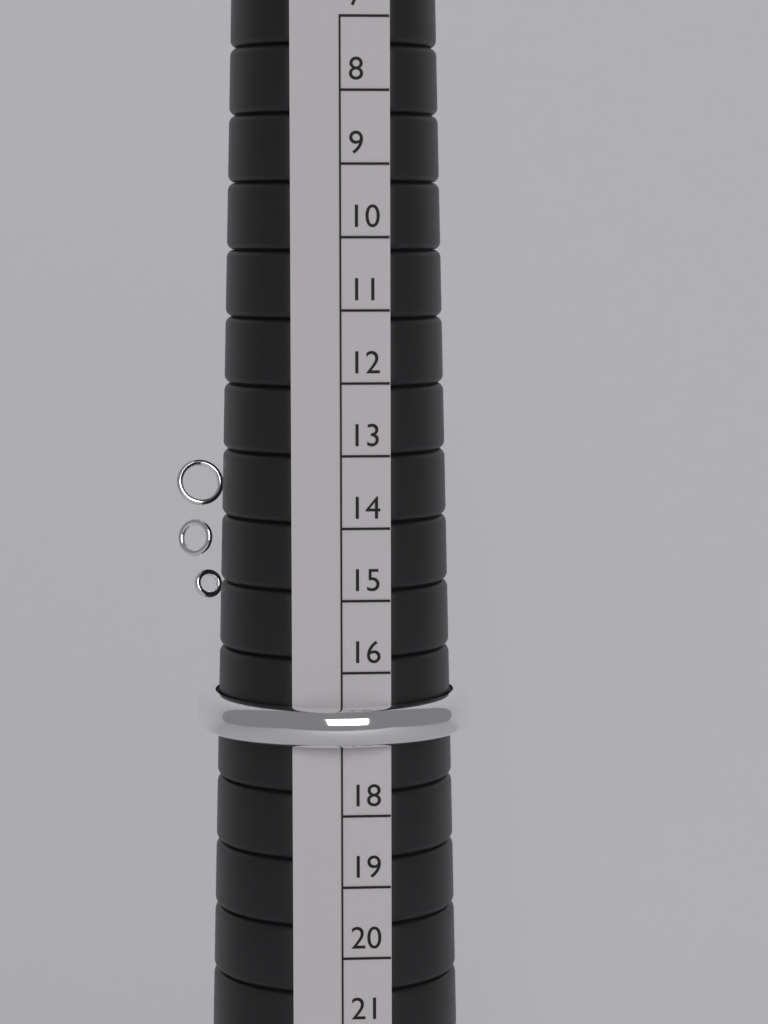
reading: 17 (no unit)
